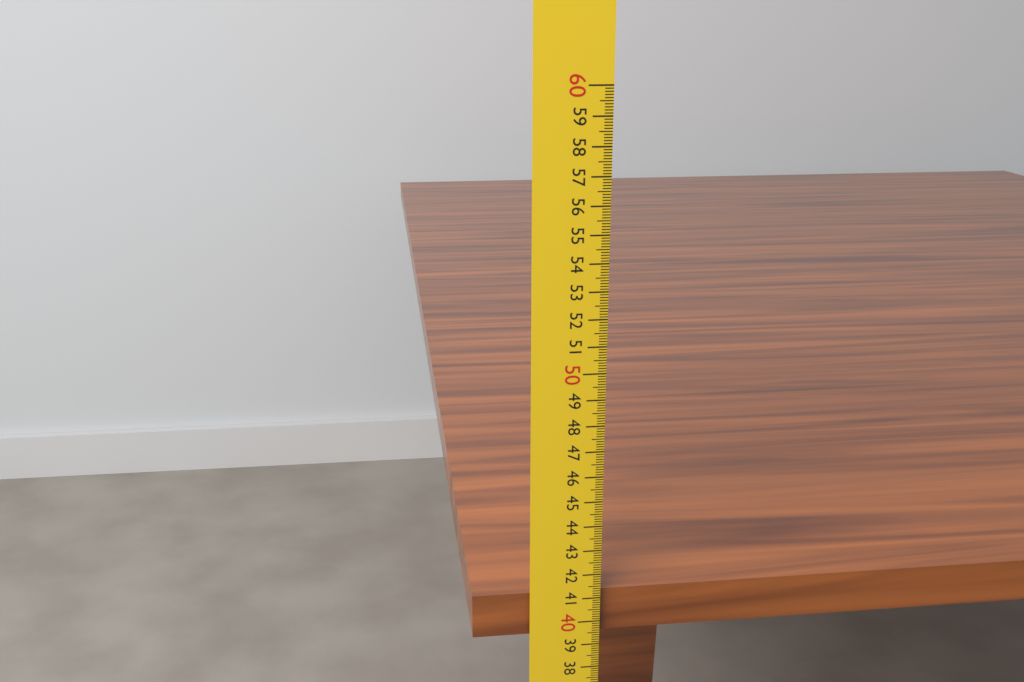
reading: 41.2 cm
